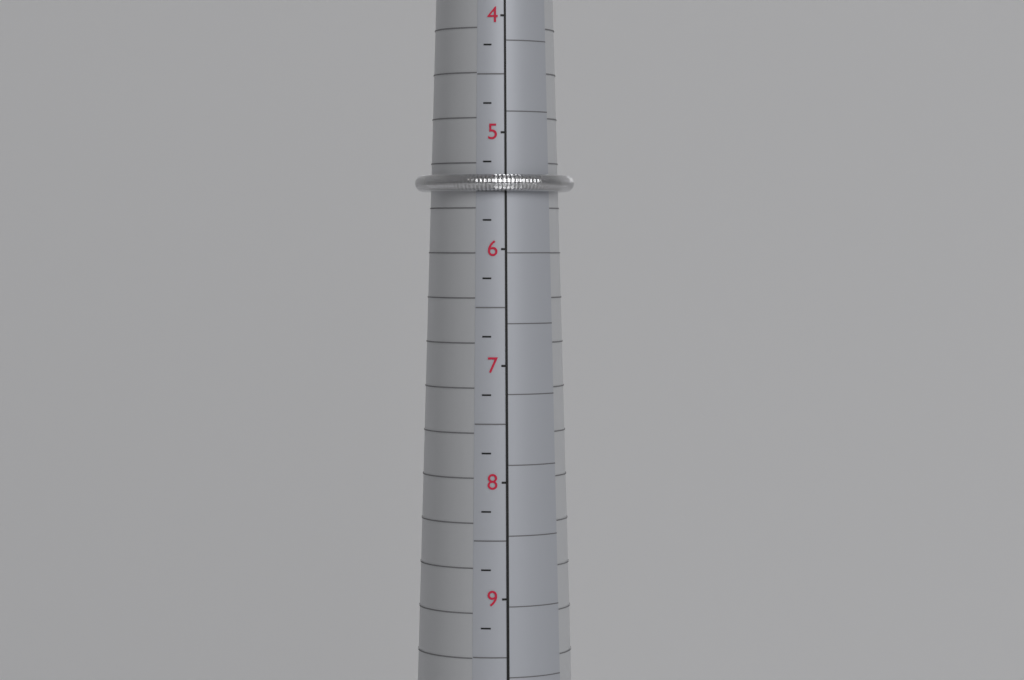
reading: 5.50 (no unit)
